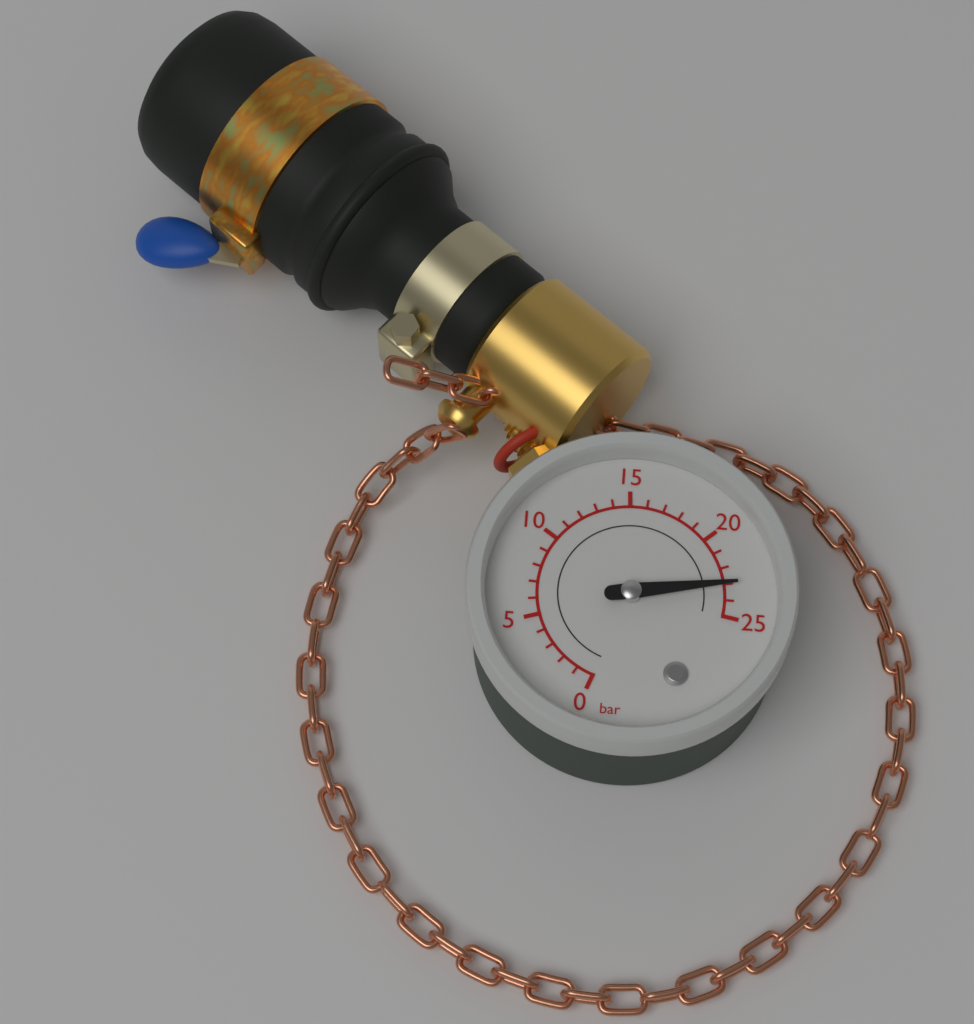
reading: 23 bar
